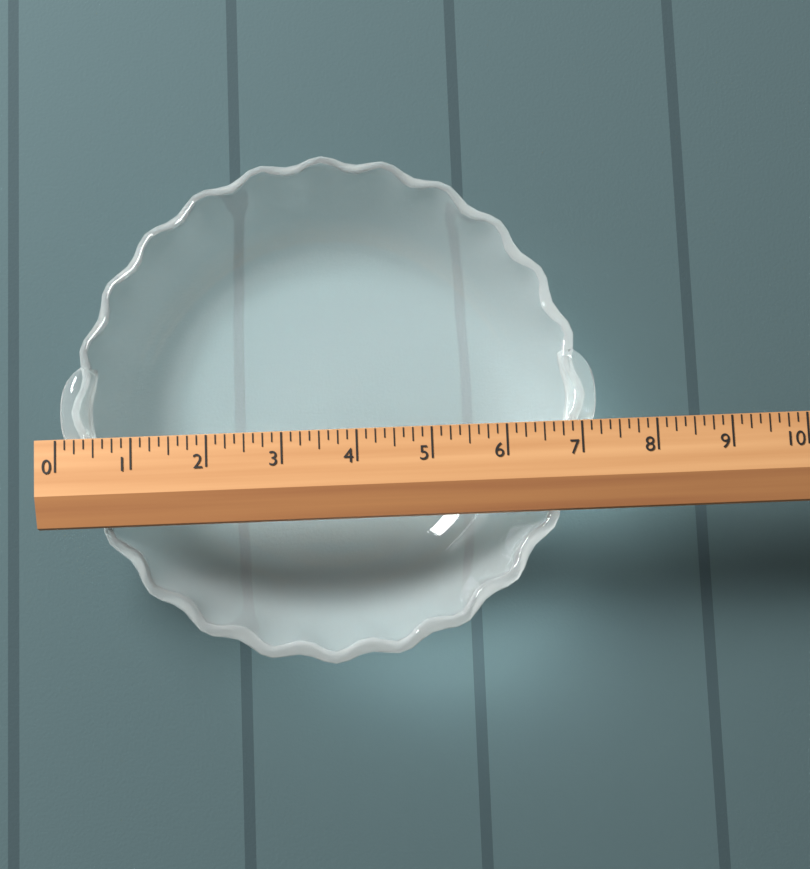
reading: 7.250 (no unit)
